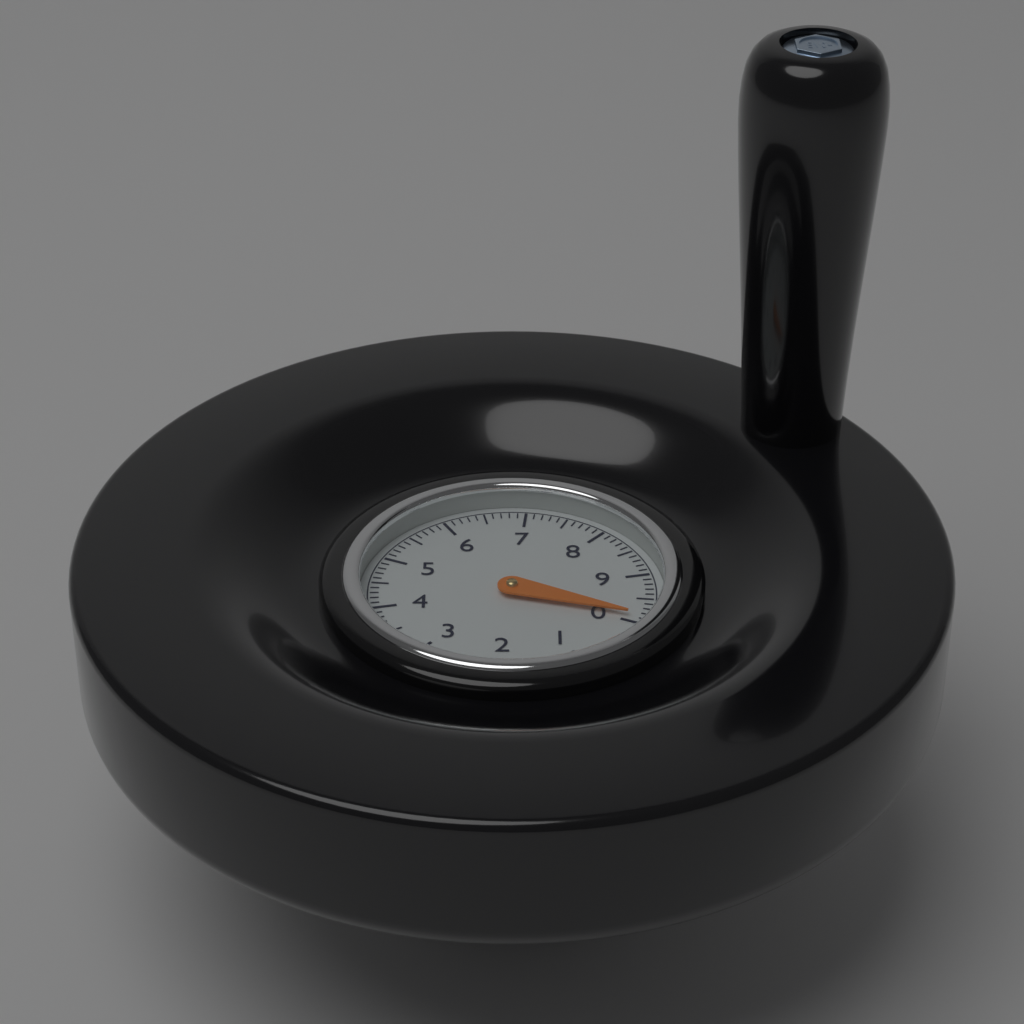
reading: 9.9 (no unit)
